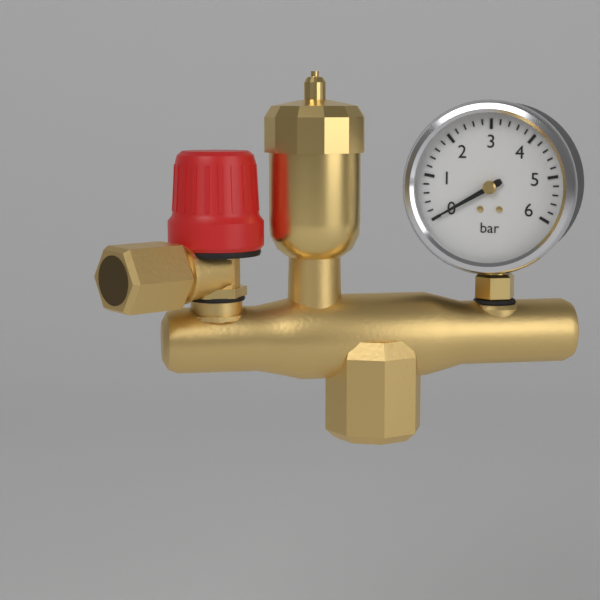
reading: 0.0 bar
